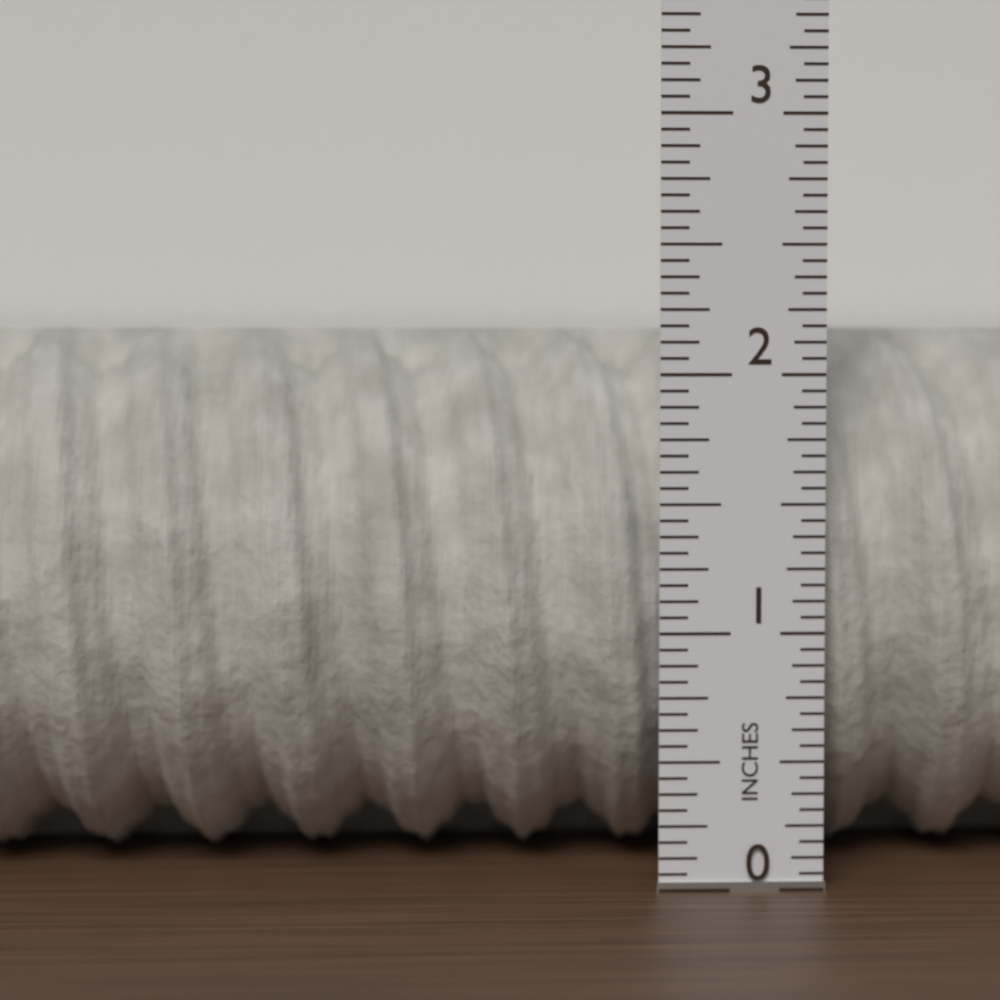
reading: 2.1875 in
